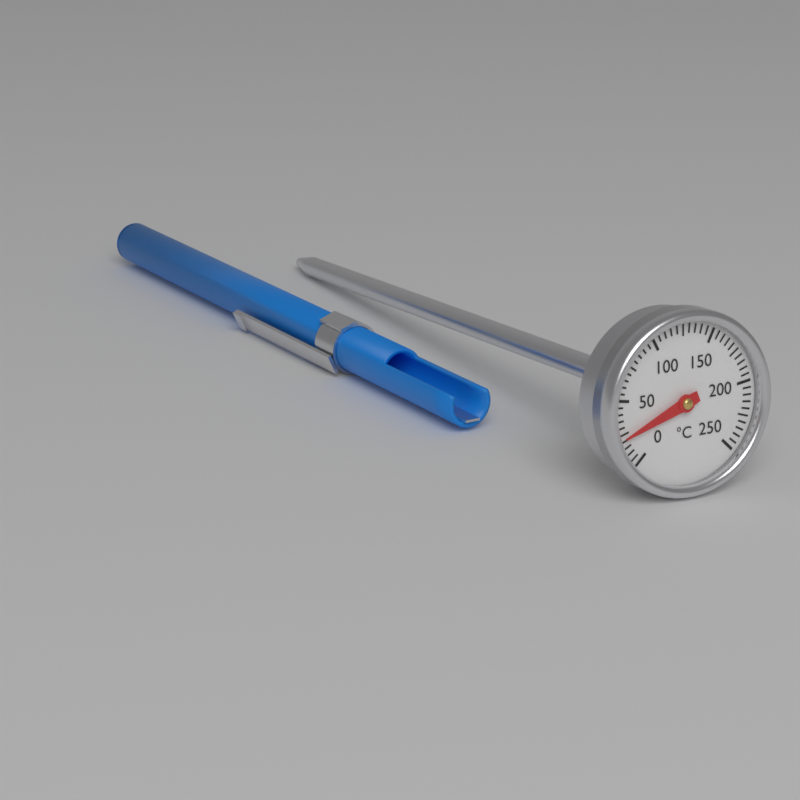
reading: 22 °C
